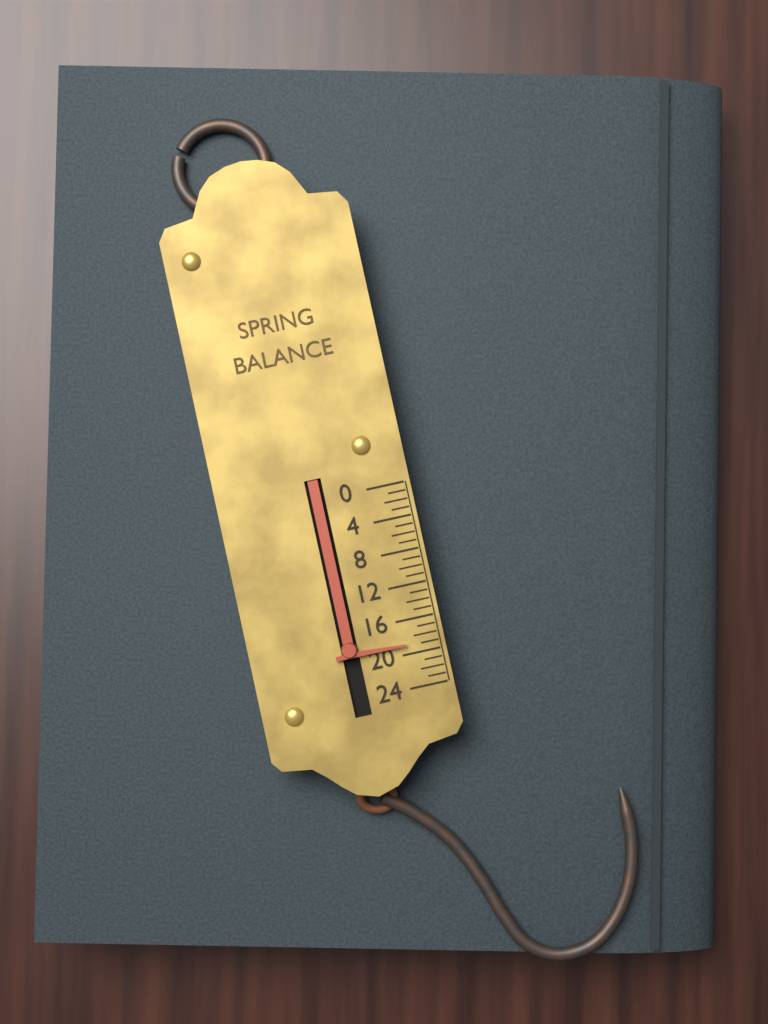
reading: 19 (no unit)
